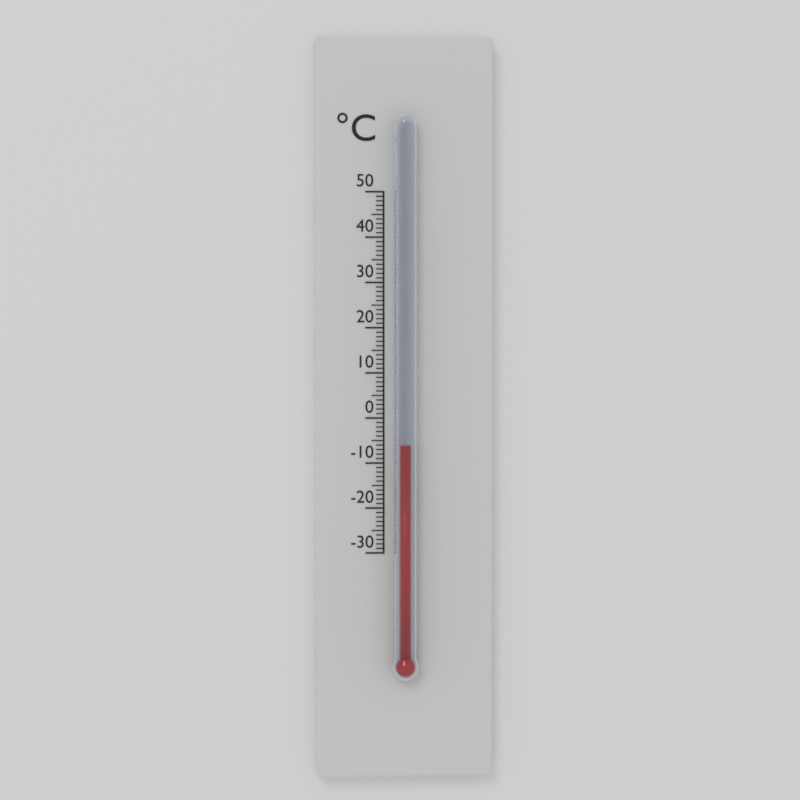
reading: -6 °C
